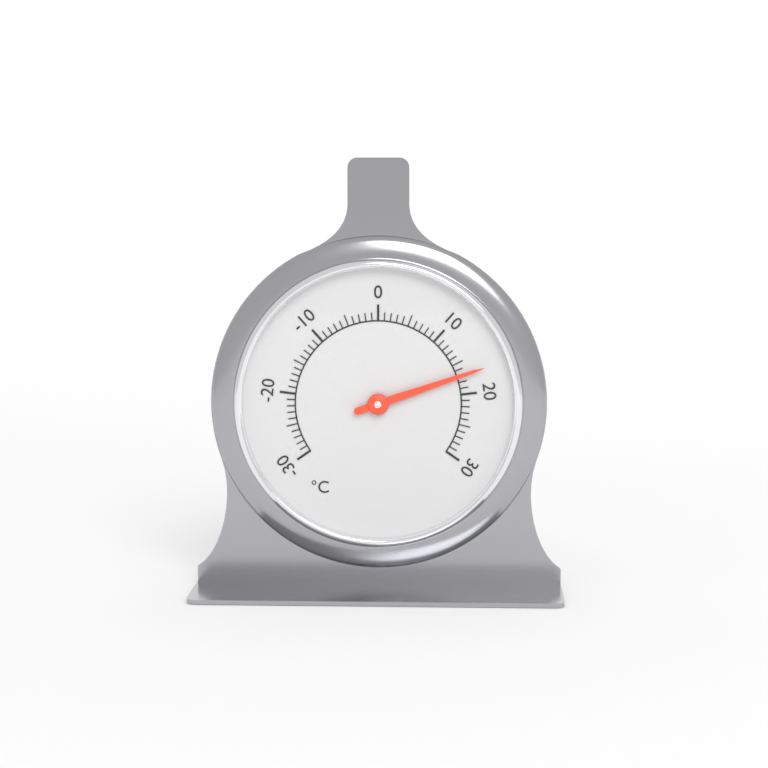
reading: 17 °C
